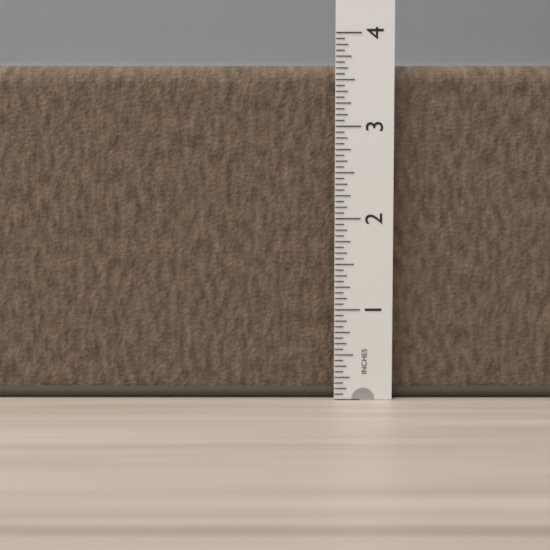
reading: 3.6875 in
